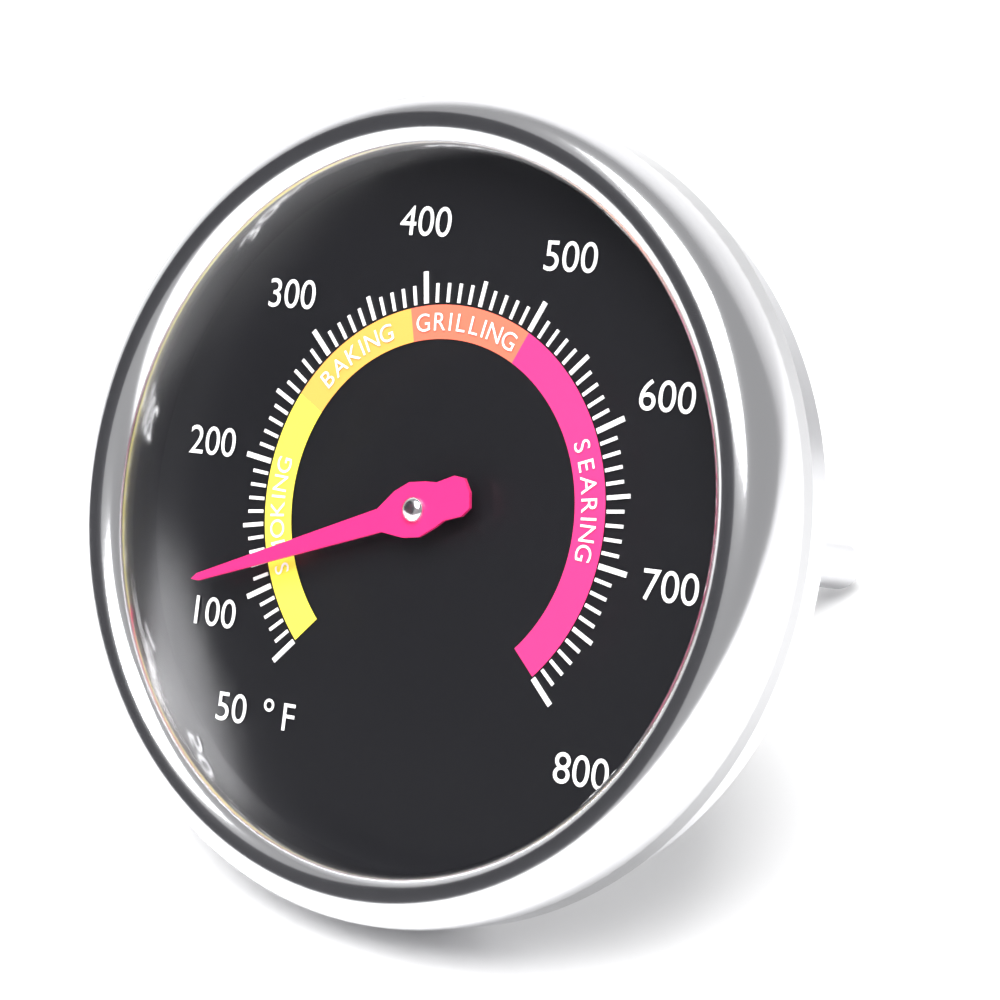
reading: 120 °F
